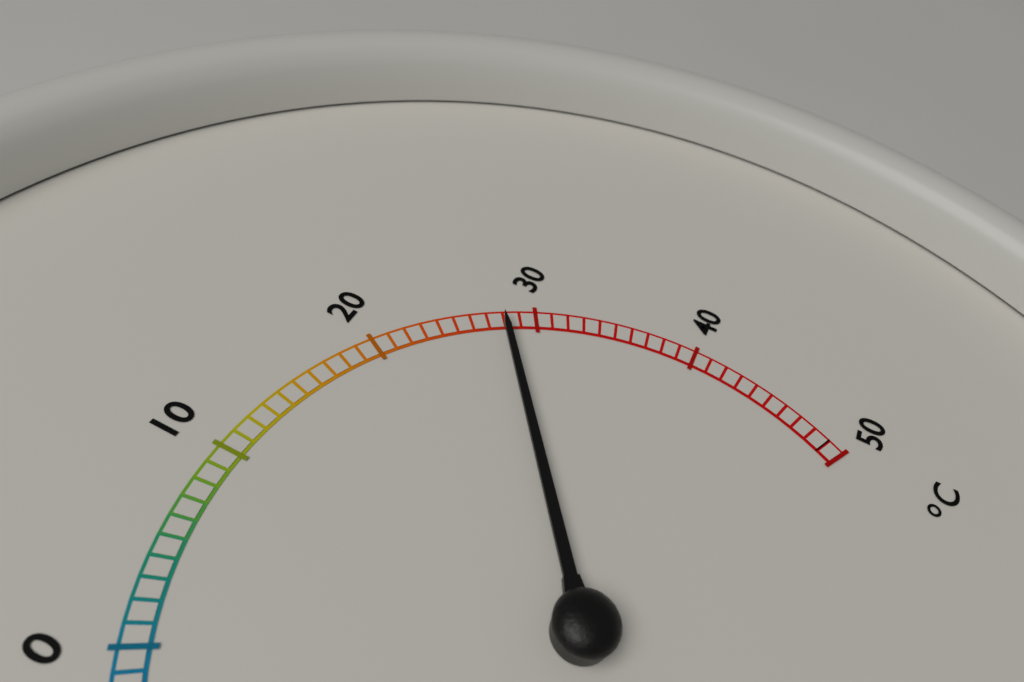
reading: 28 °C
